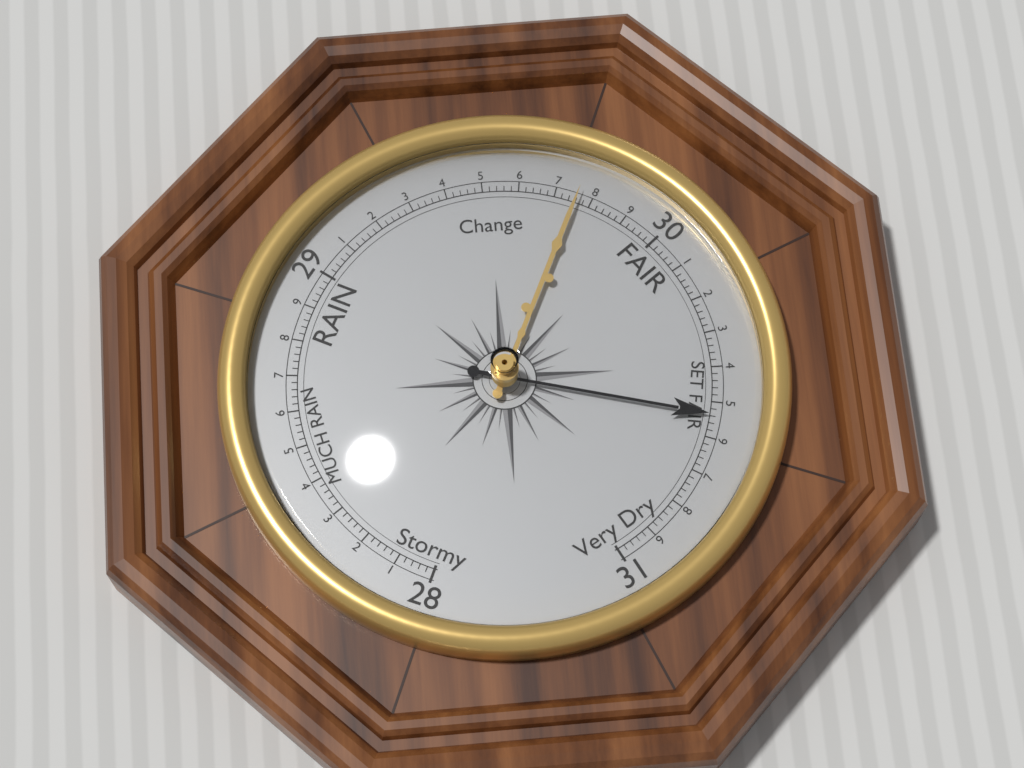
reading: 30.54 (no unit)
